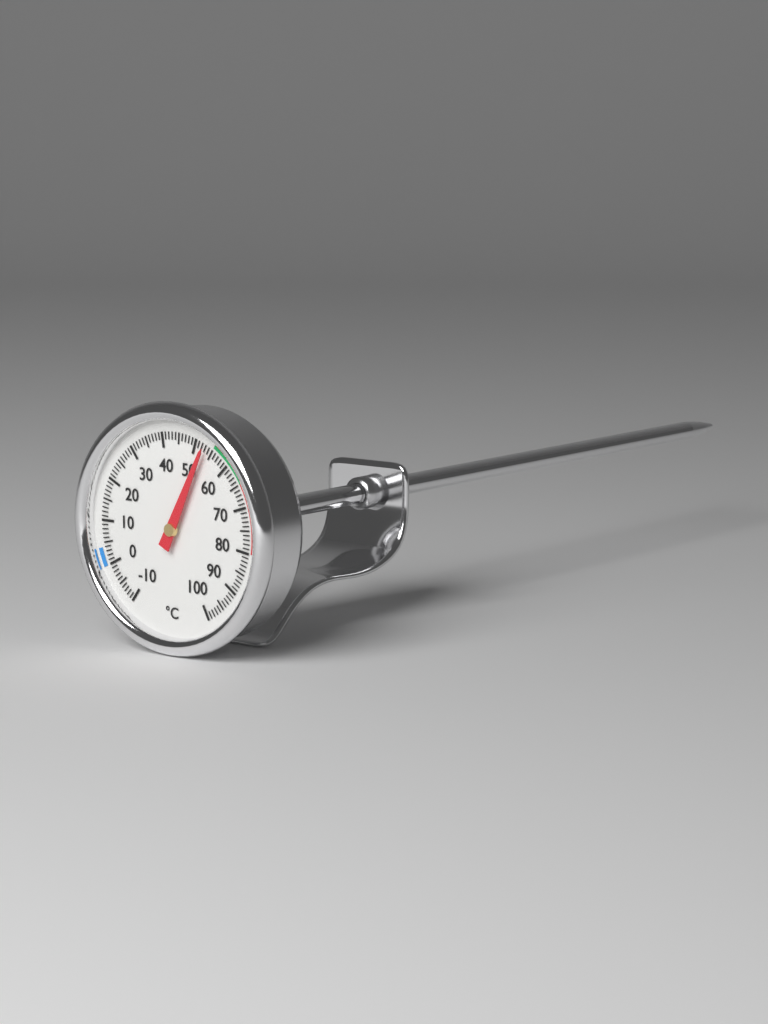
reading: 53 °C
